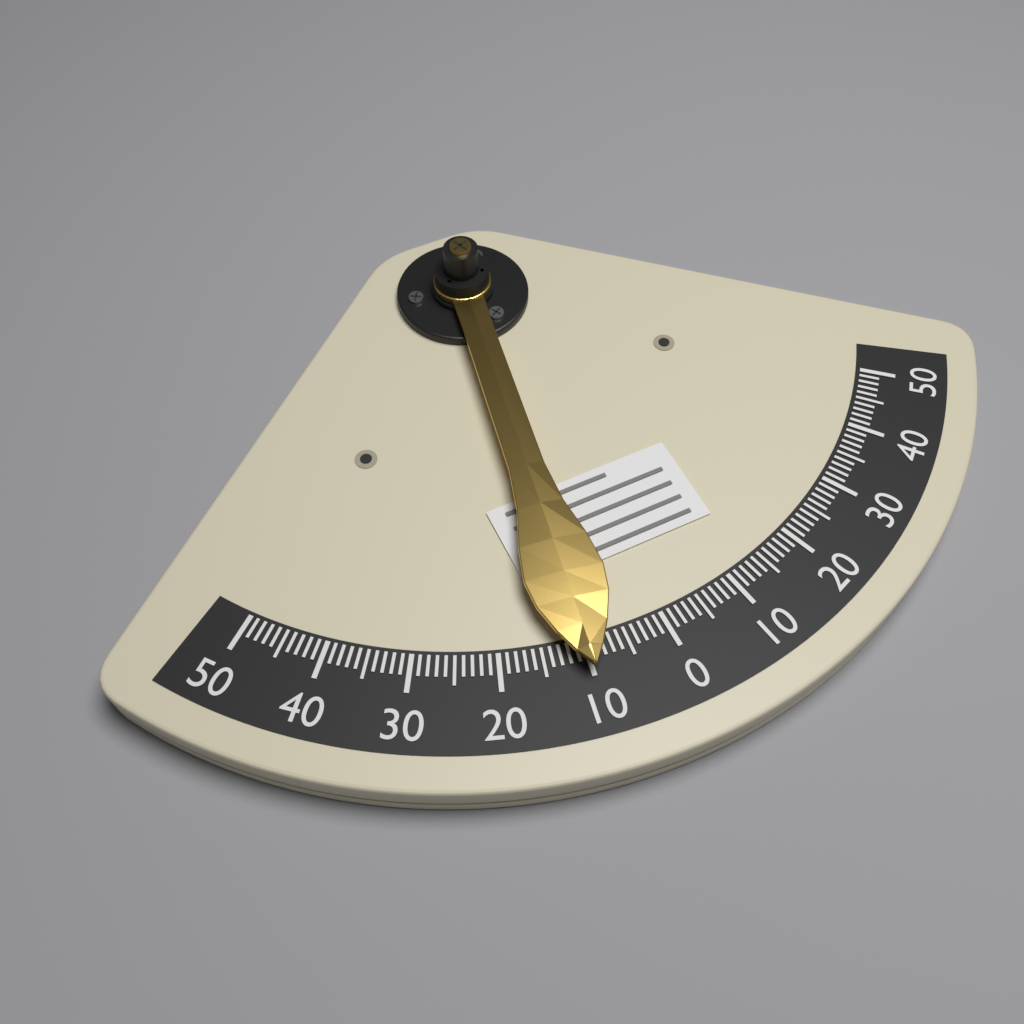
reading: 10 (no unit)
